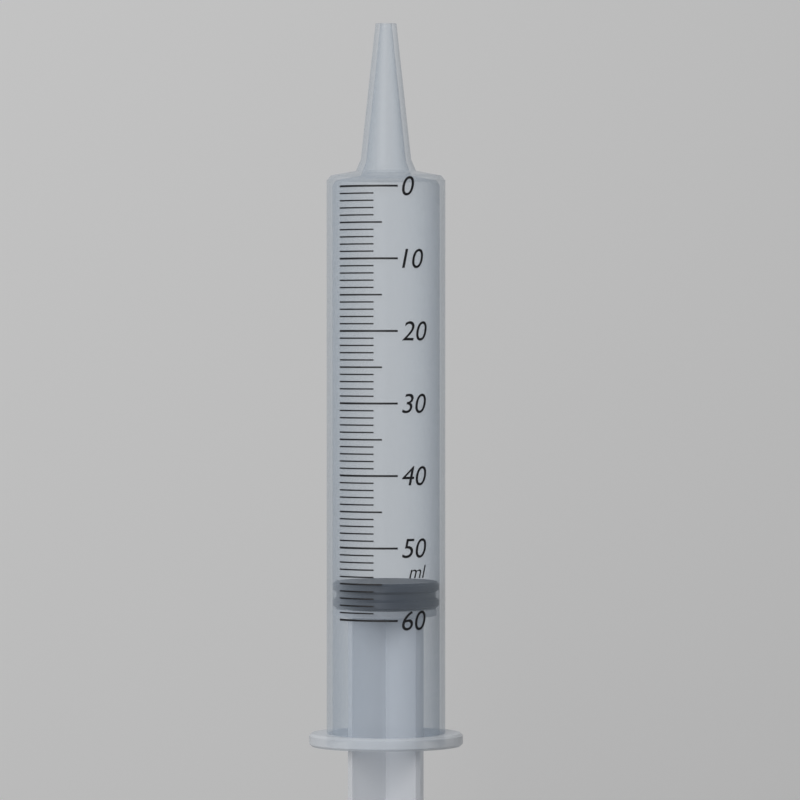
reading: 55 ml
